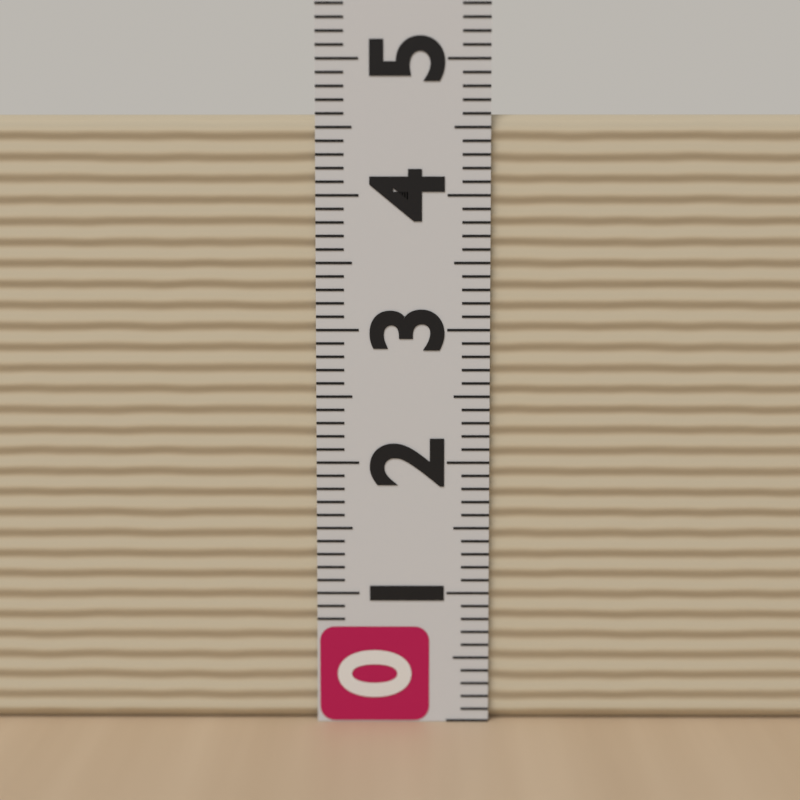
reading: 4.6 (no unit)
